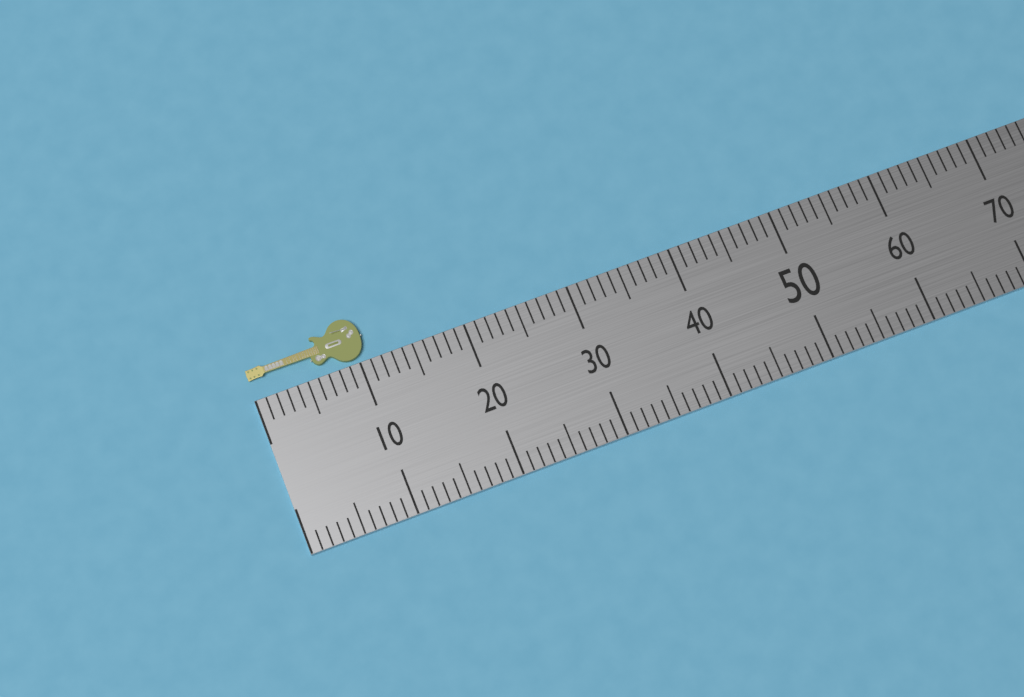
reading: 11 (no unit)
